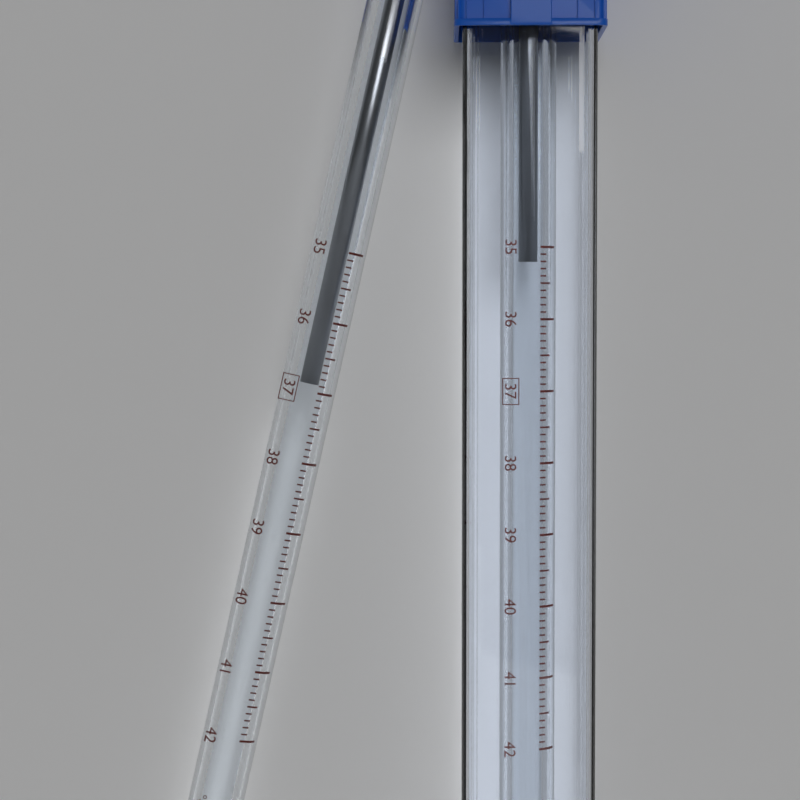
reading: 36.9 °C
